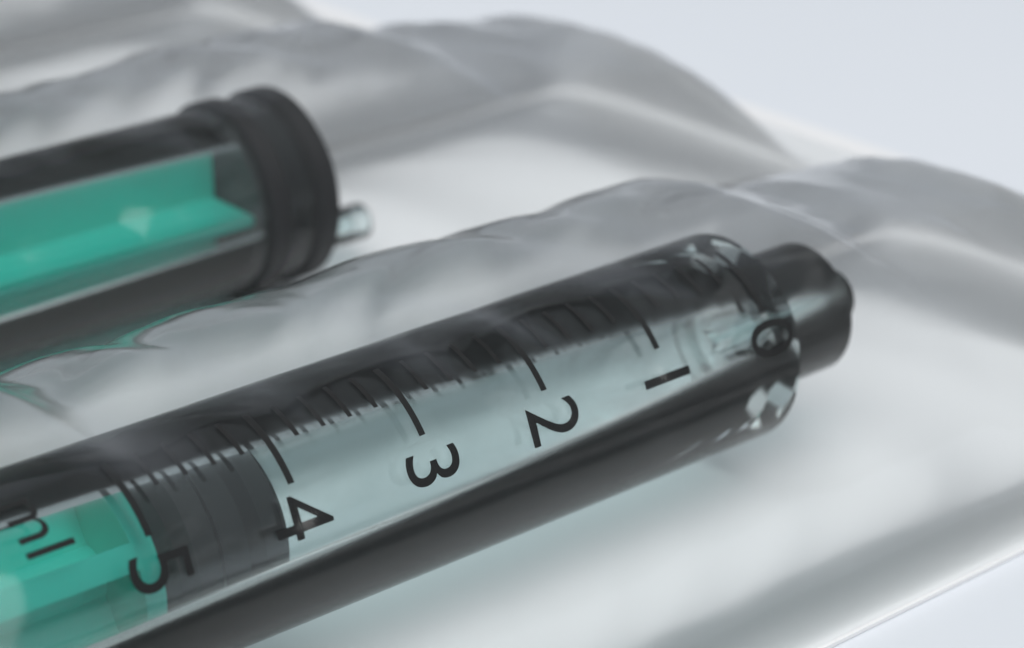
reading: 4.0 ml
